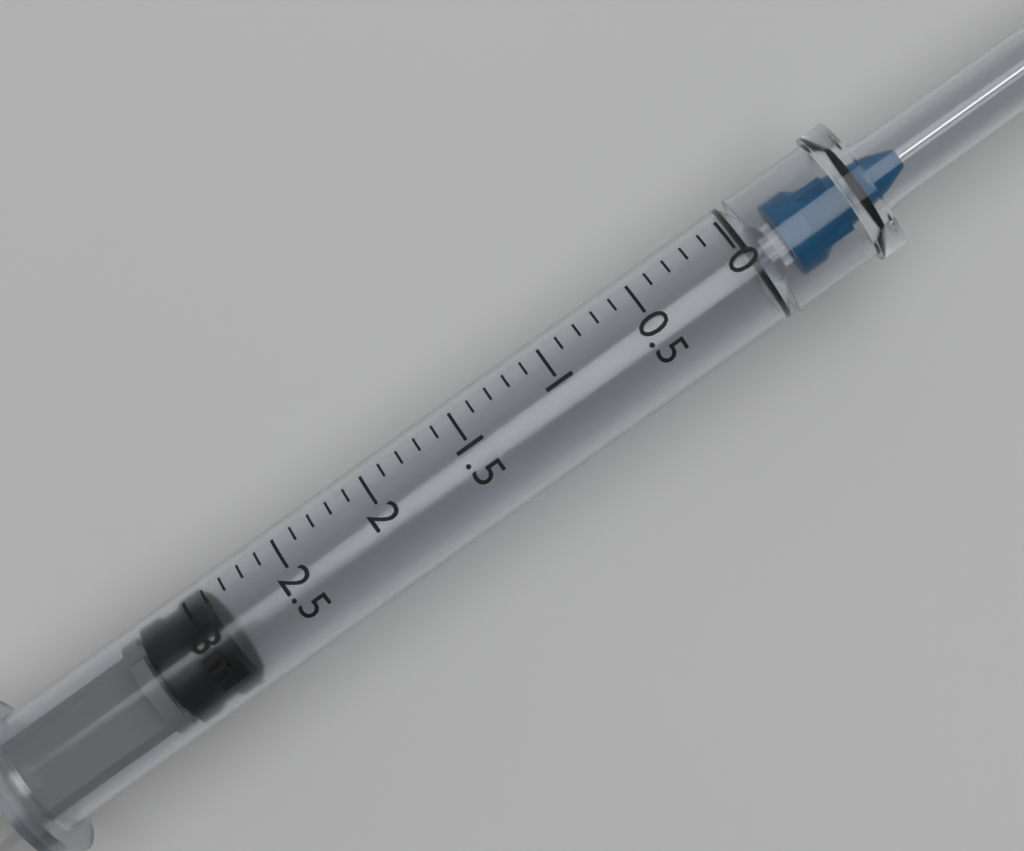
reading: 2.9 ml
